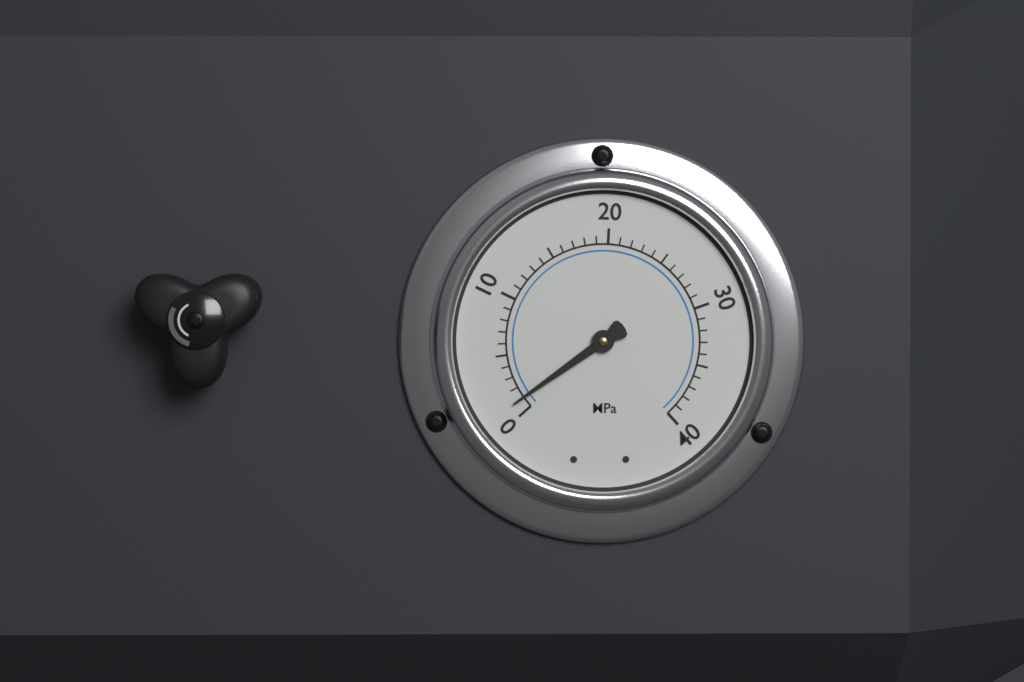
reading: 1 MPa
